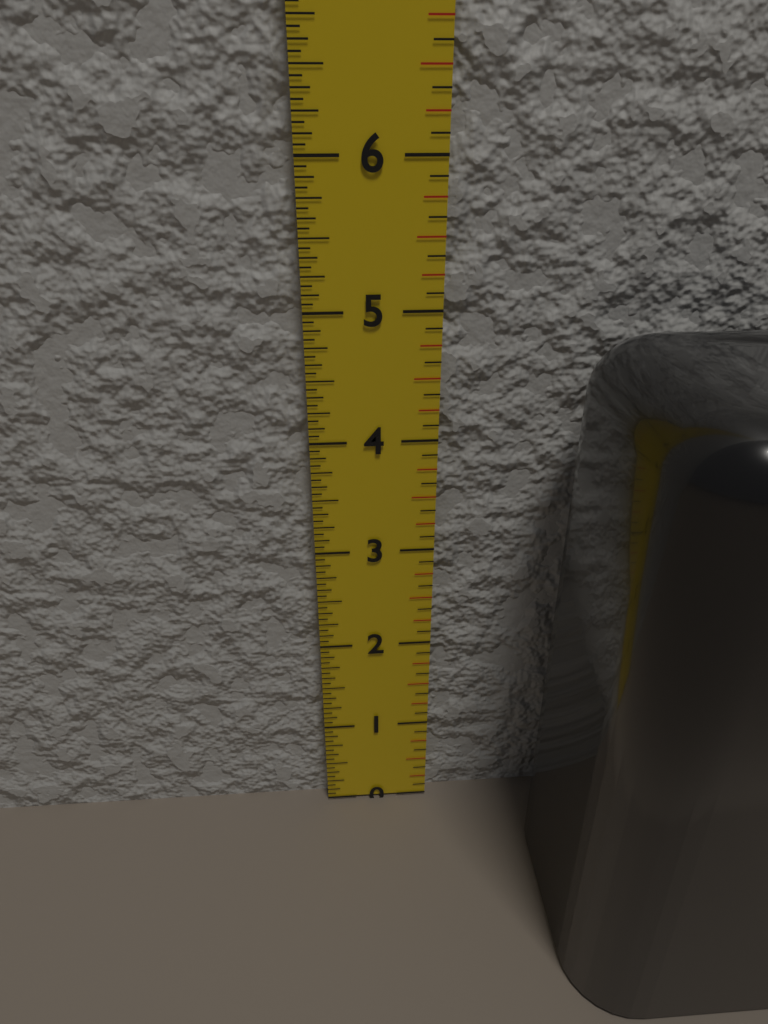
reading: 4.9375 in
